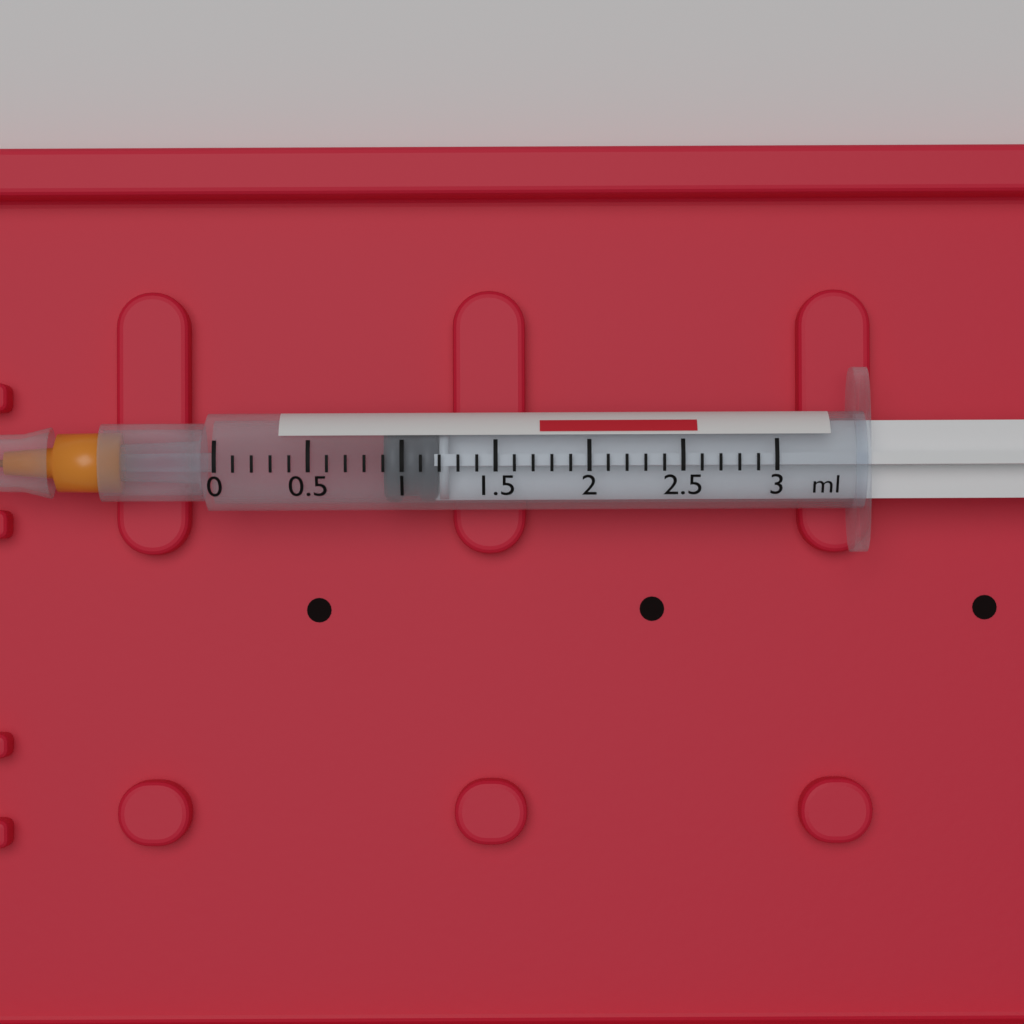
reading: 0.9 ml
